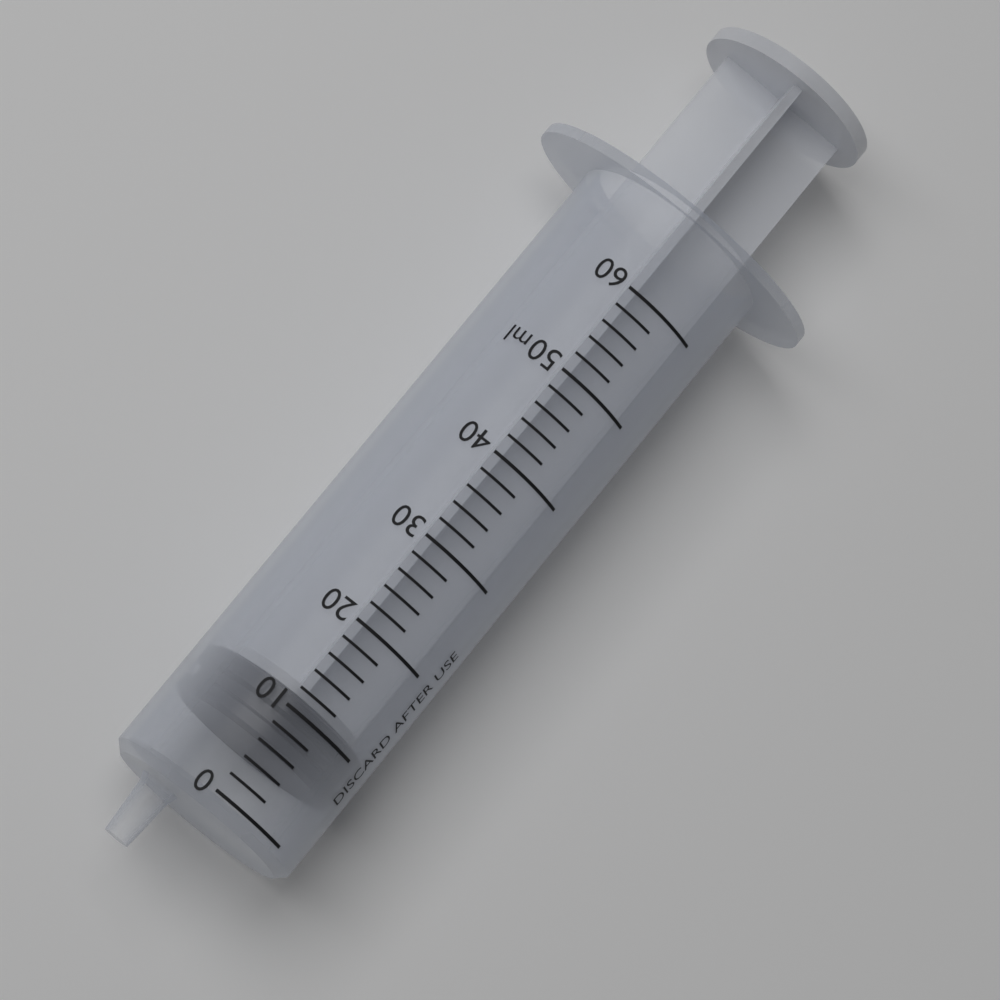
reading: 6 ml
